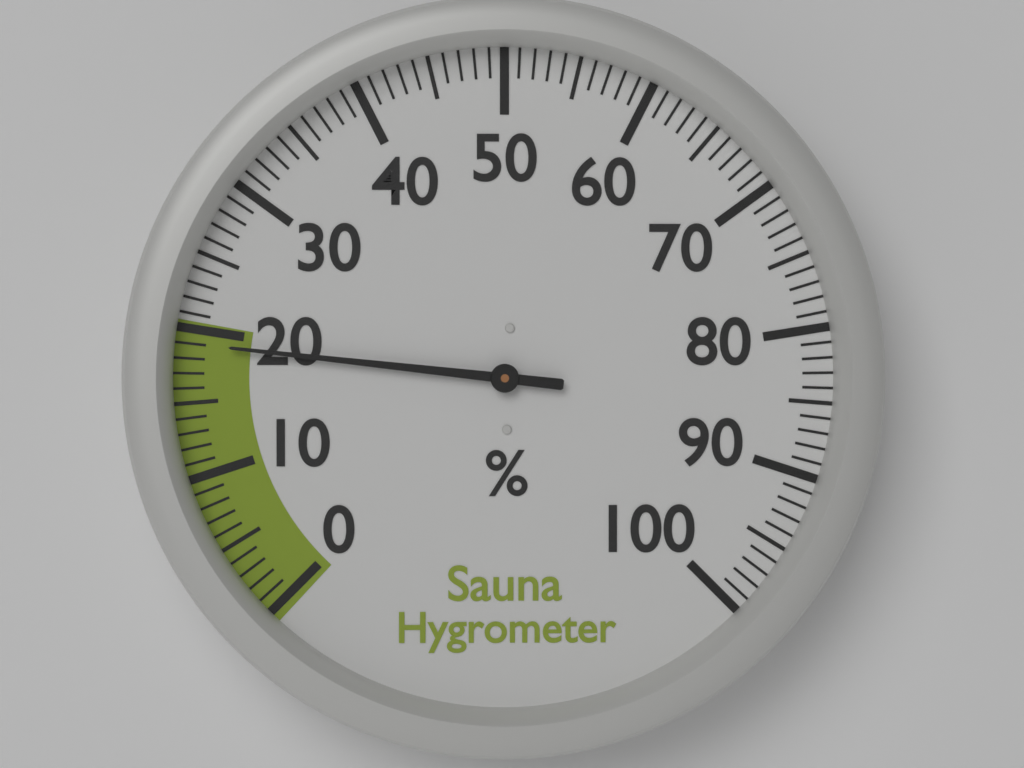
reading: 19 %
